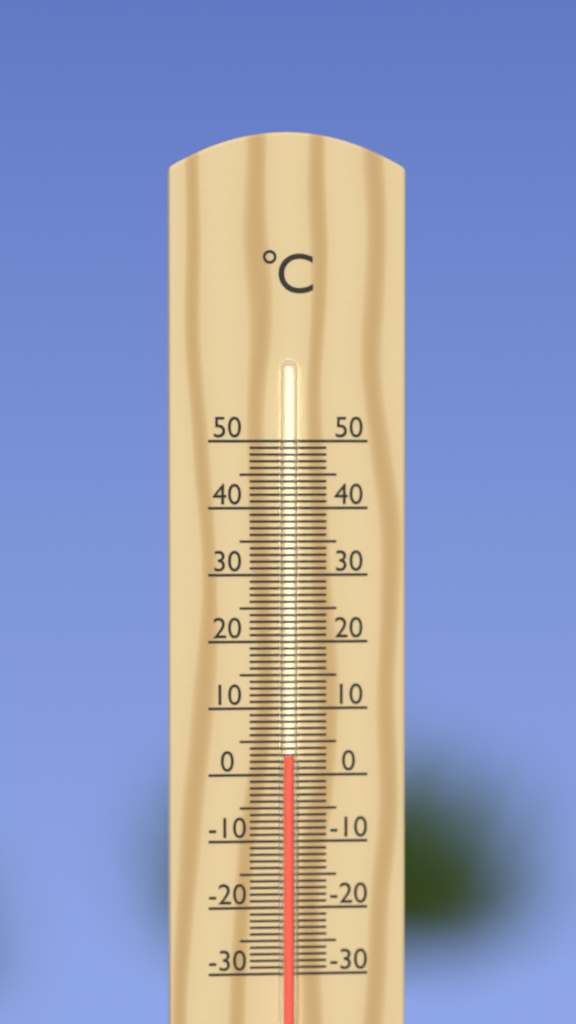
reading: 3 °C
